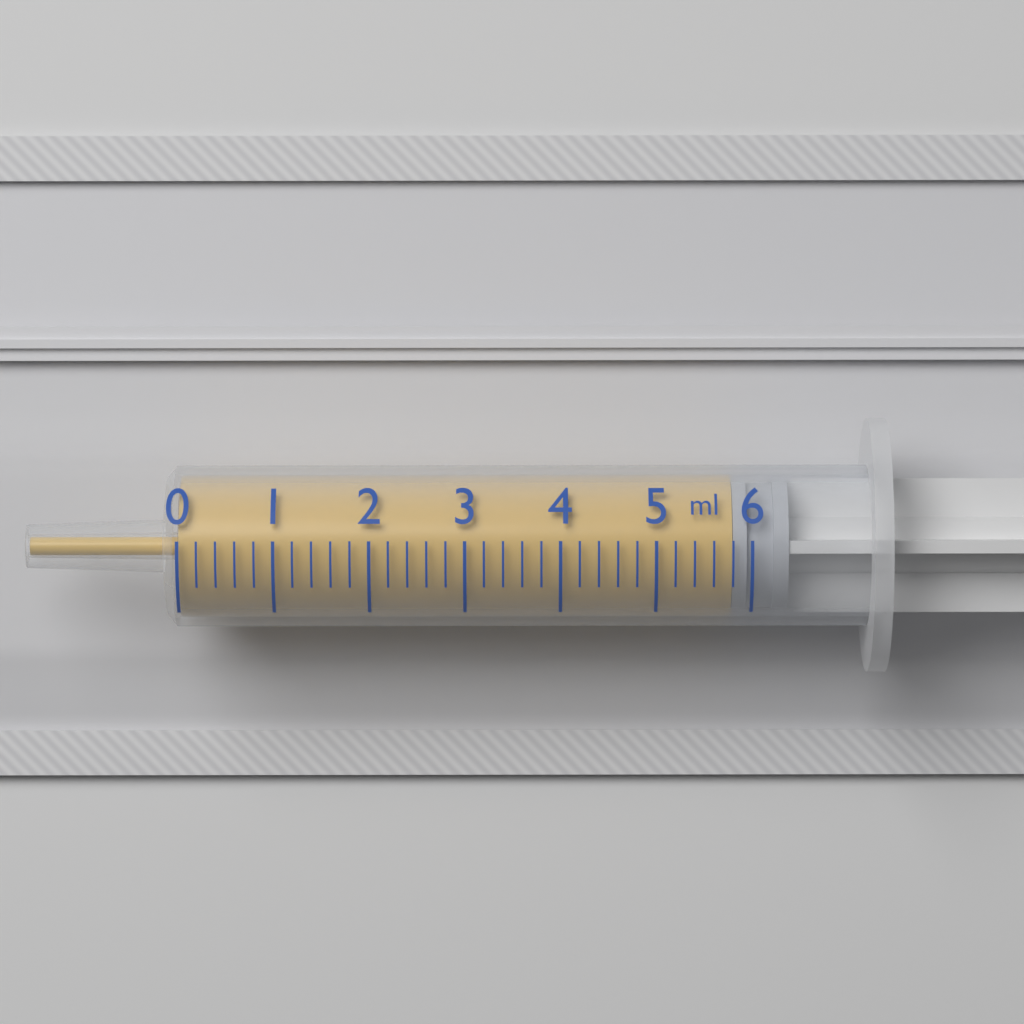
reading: 5.8 ml
